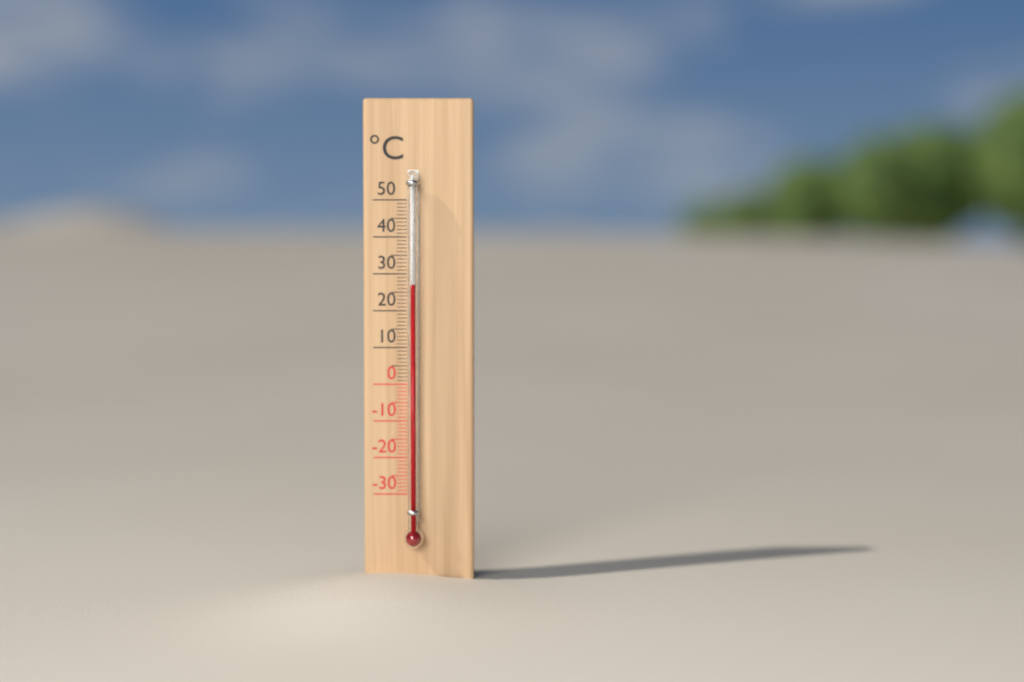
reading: 27 °C
